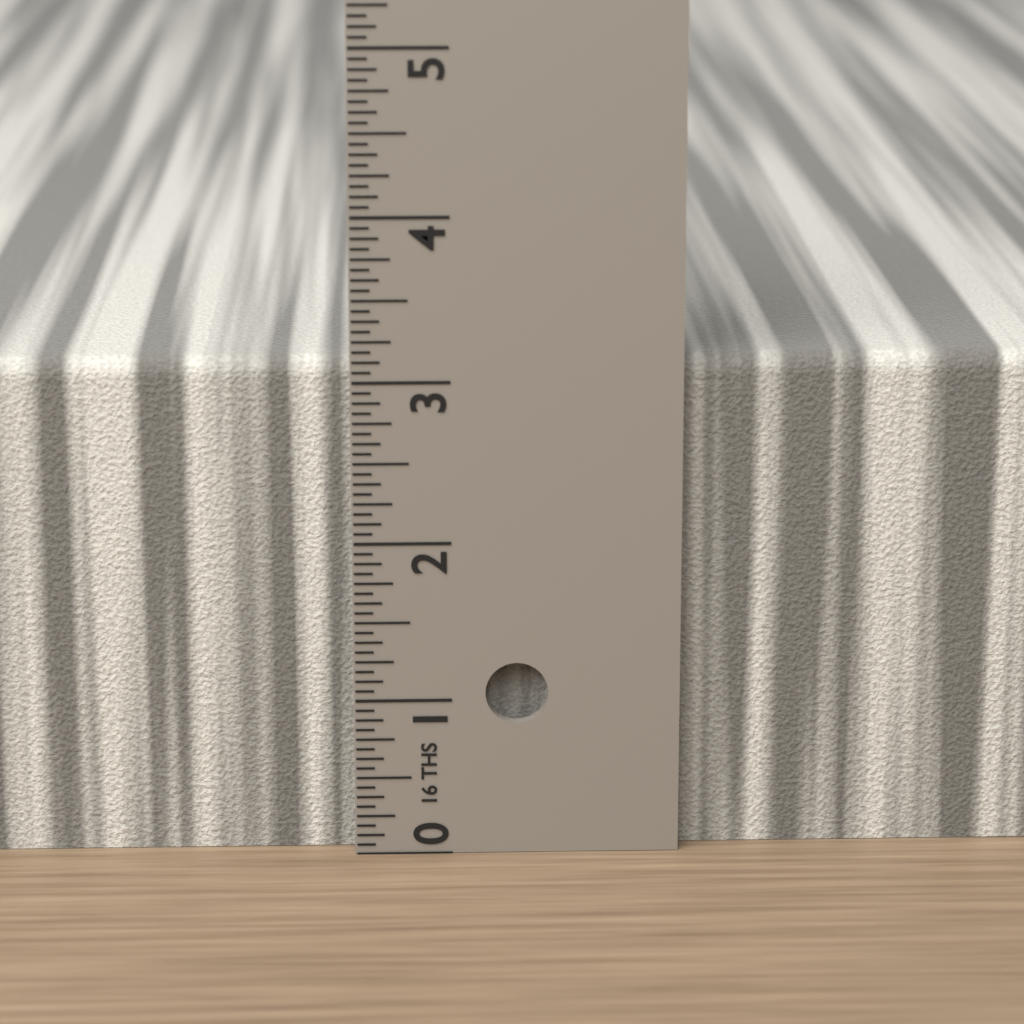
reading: 3.1250 in
